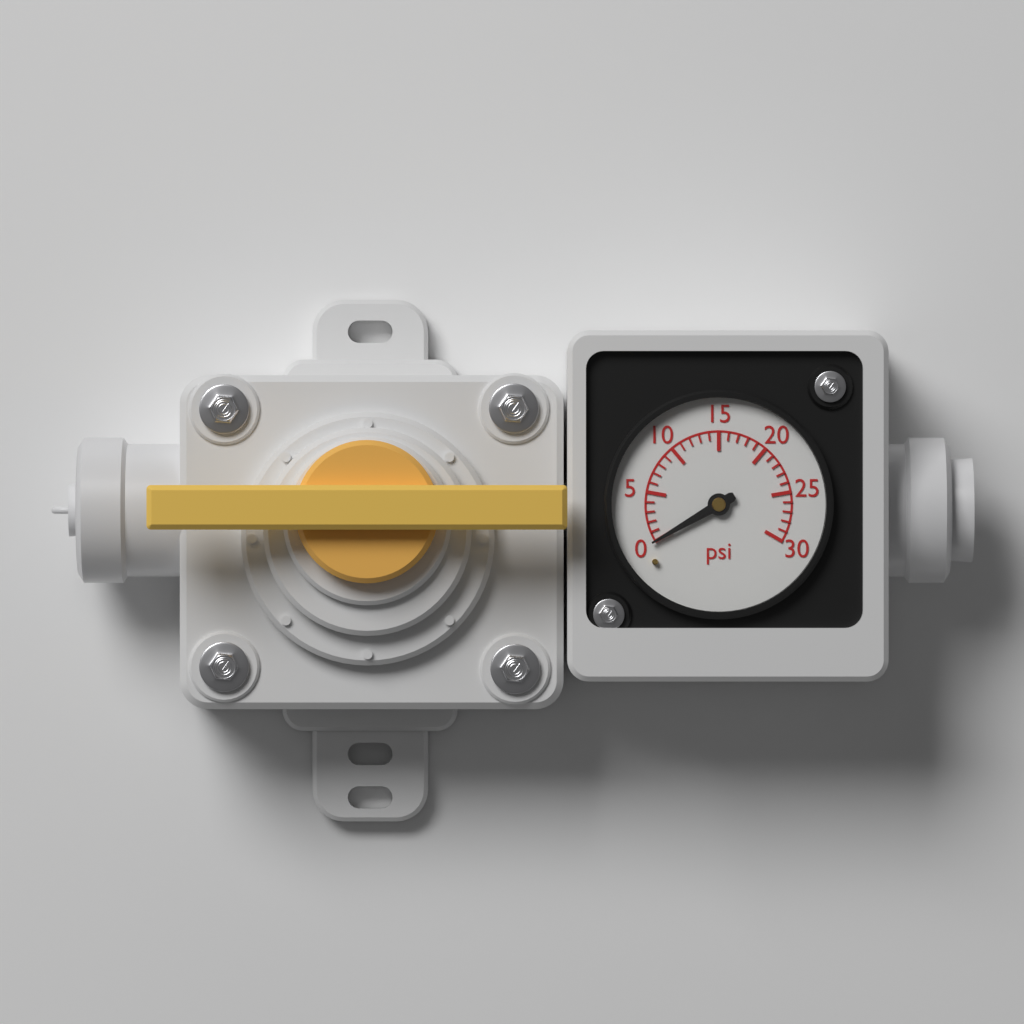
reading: 0 psi
